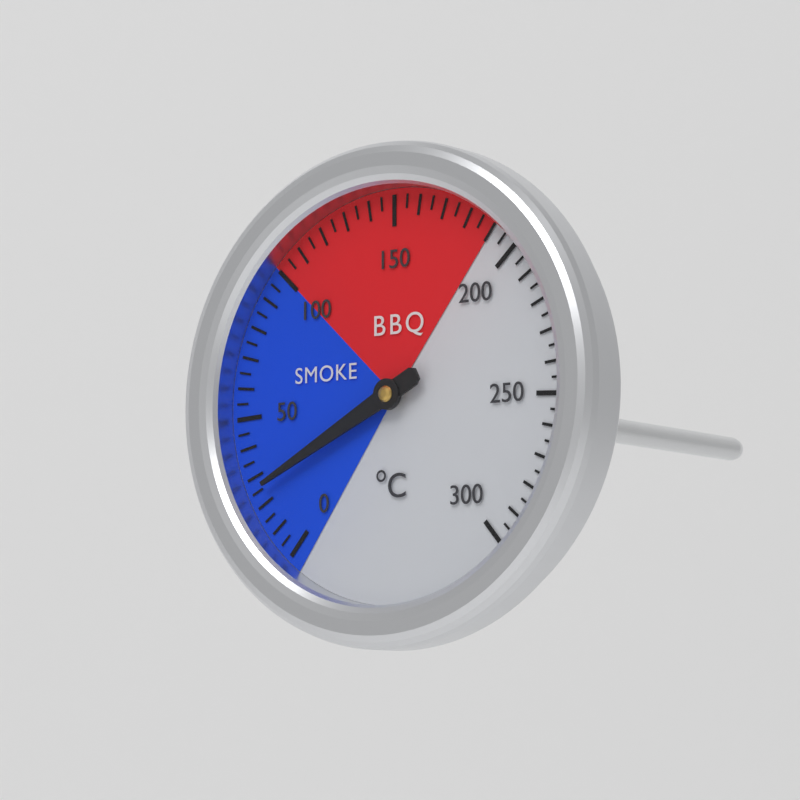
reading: 25 °C
